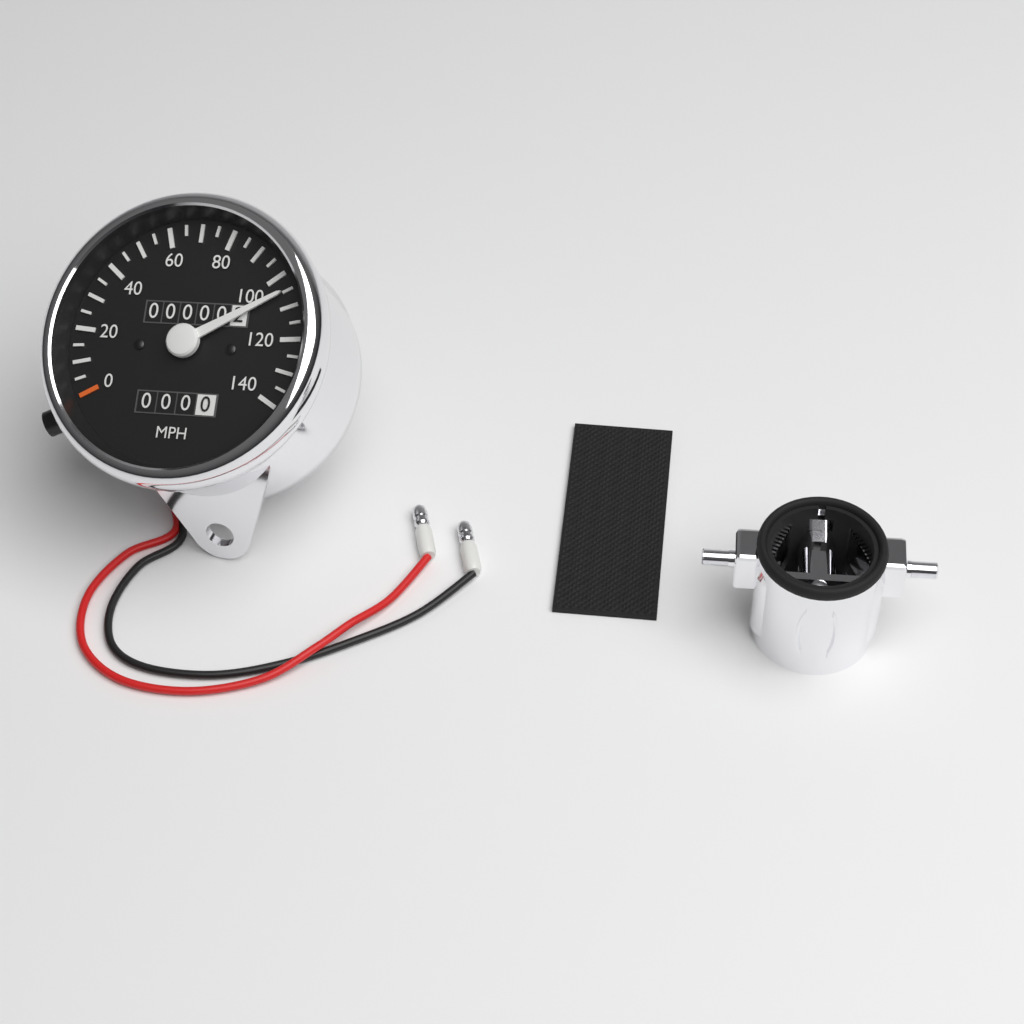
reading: 105 MPH
